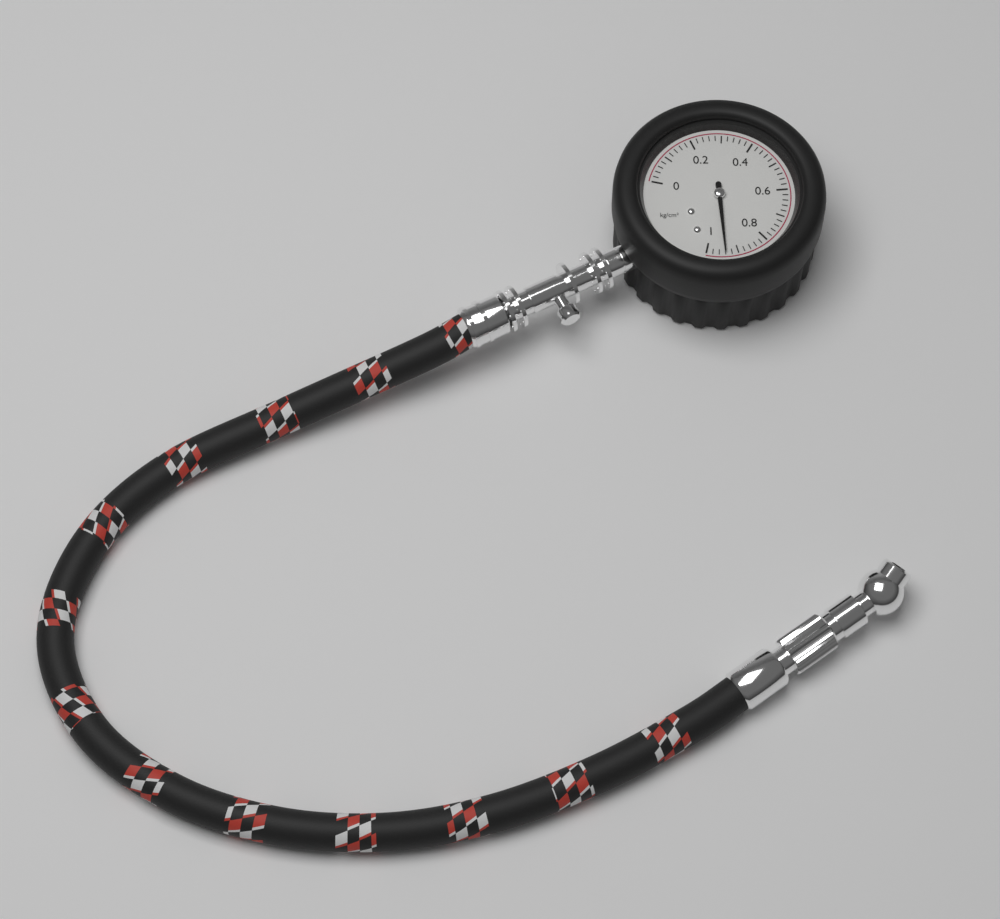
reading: 0.94 kg/cm²
